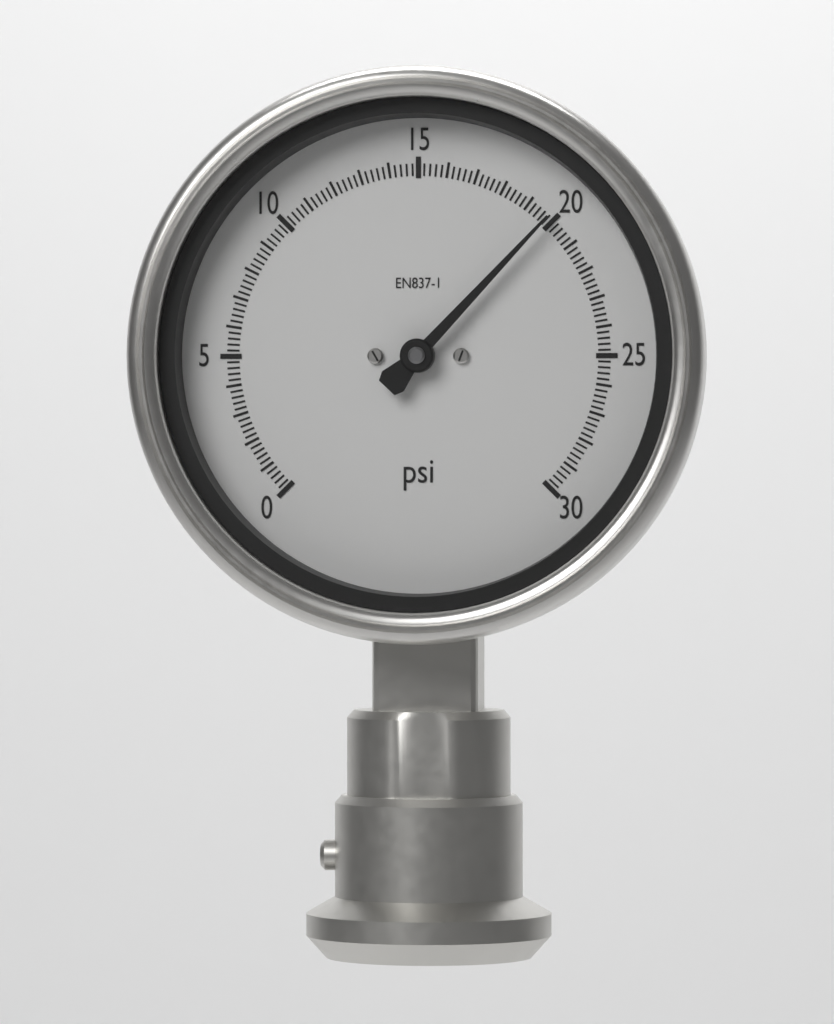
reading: 19.8 psi
